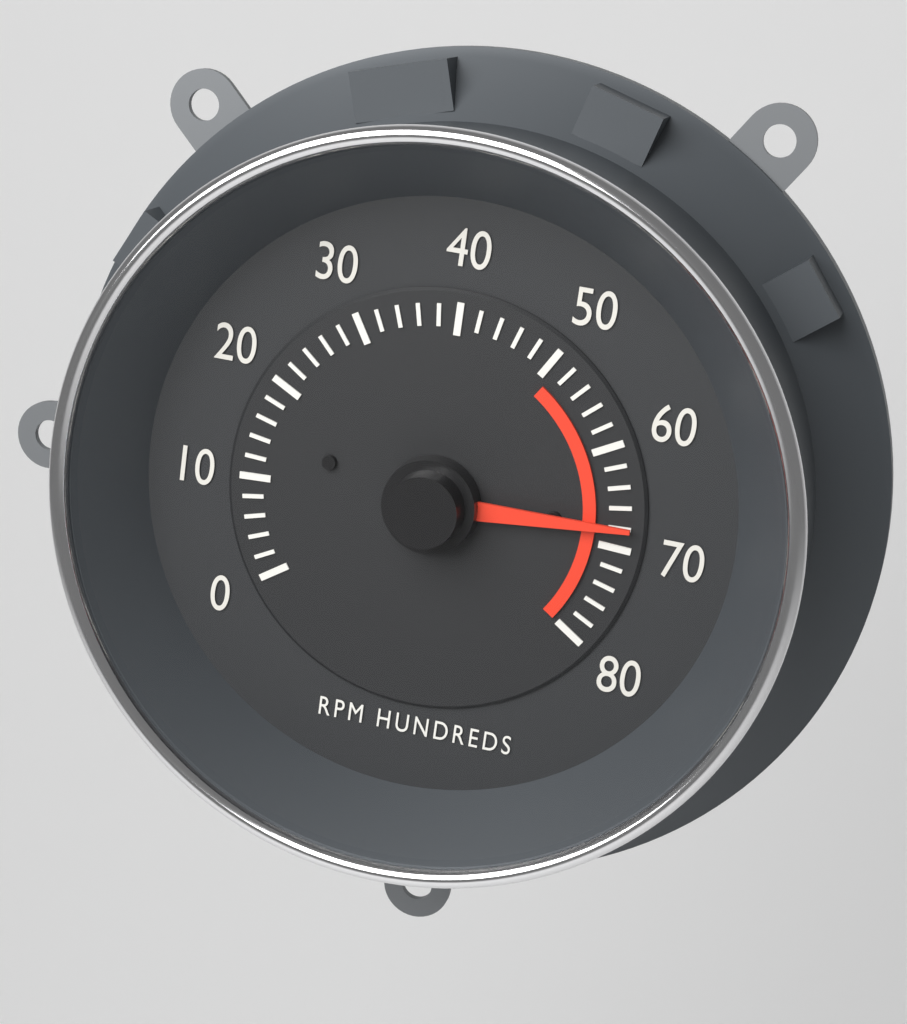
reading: 6800 RPM
